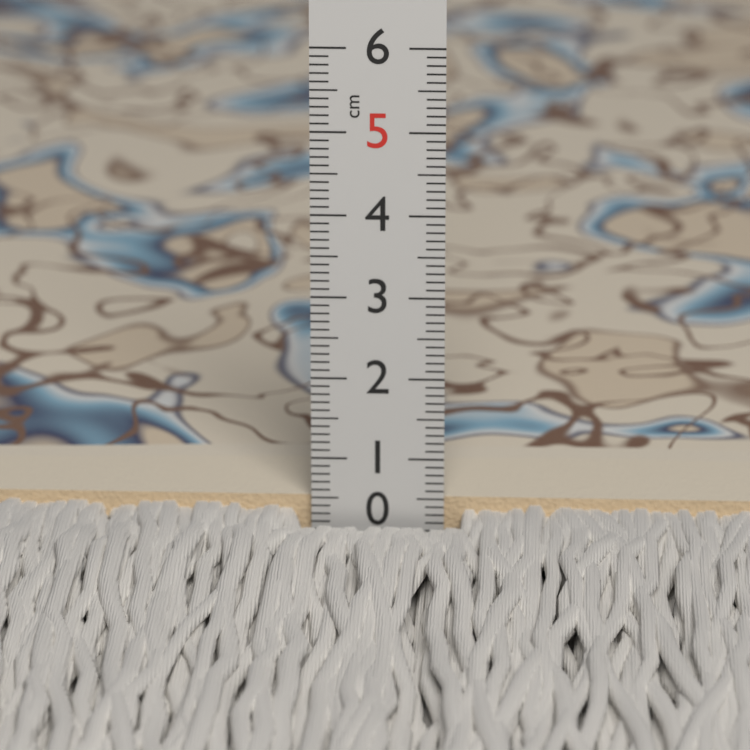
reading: 0.5 cm
